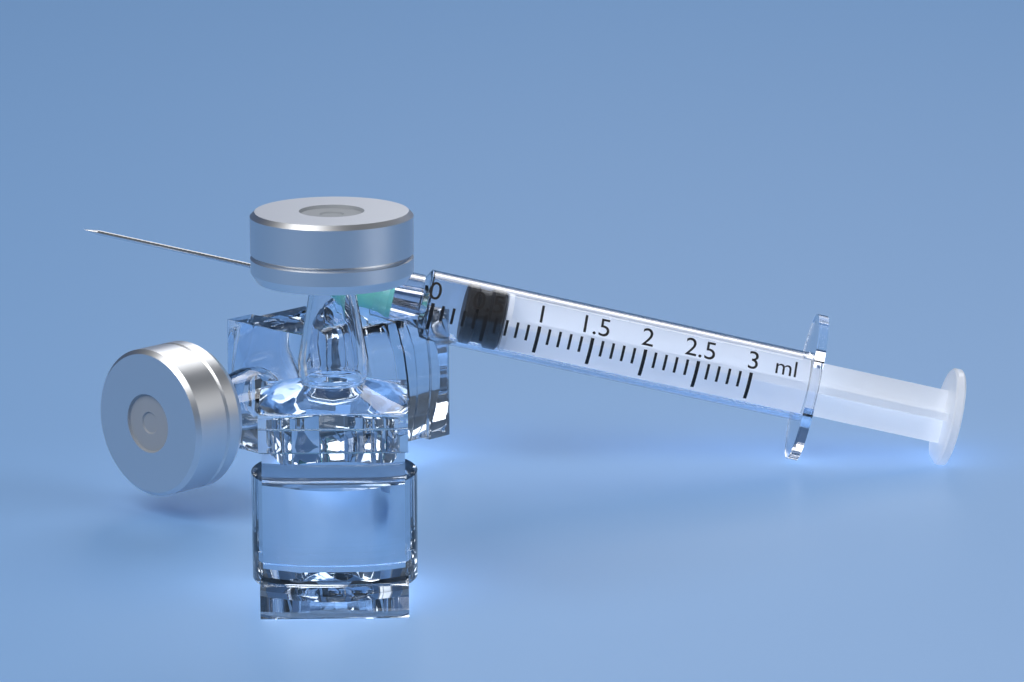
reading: 0.3 ml
